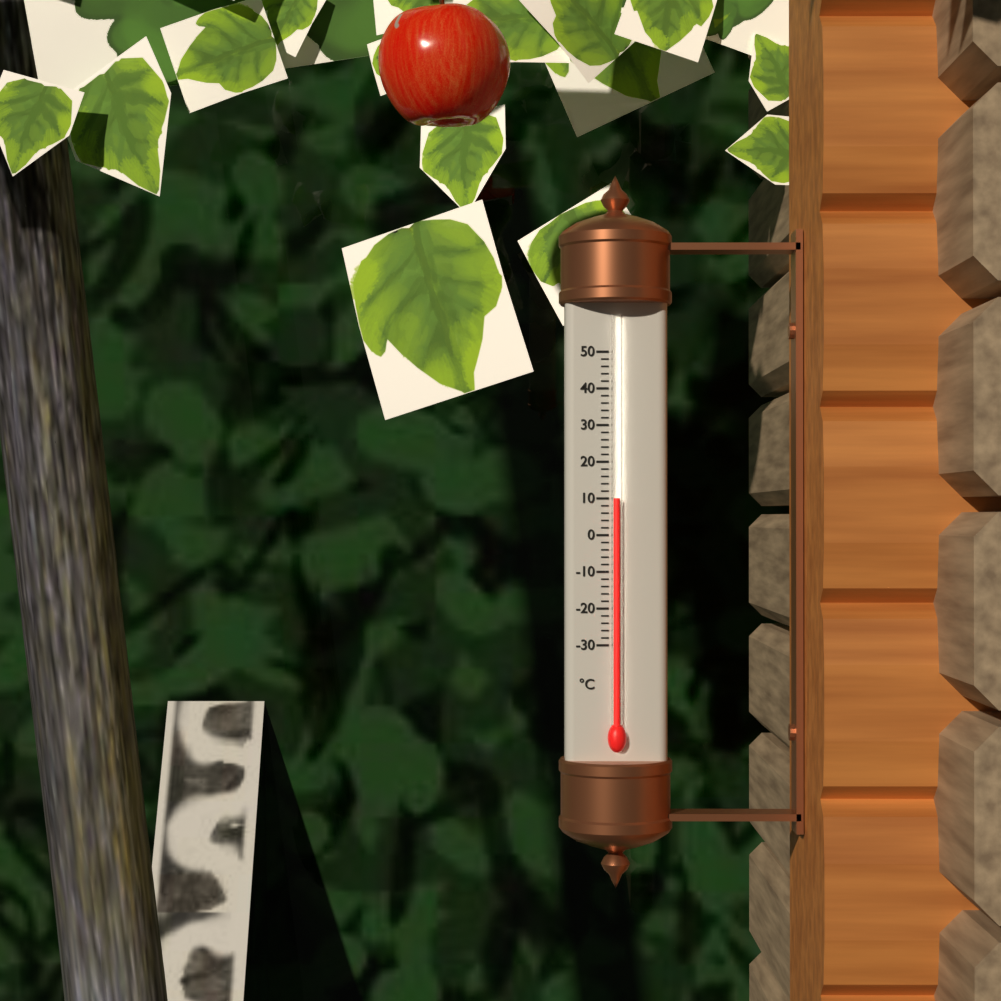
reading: 10 °C
